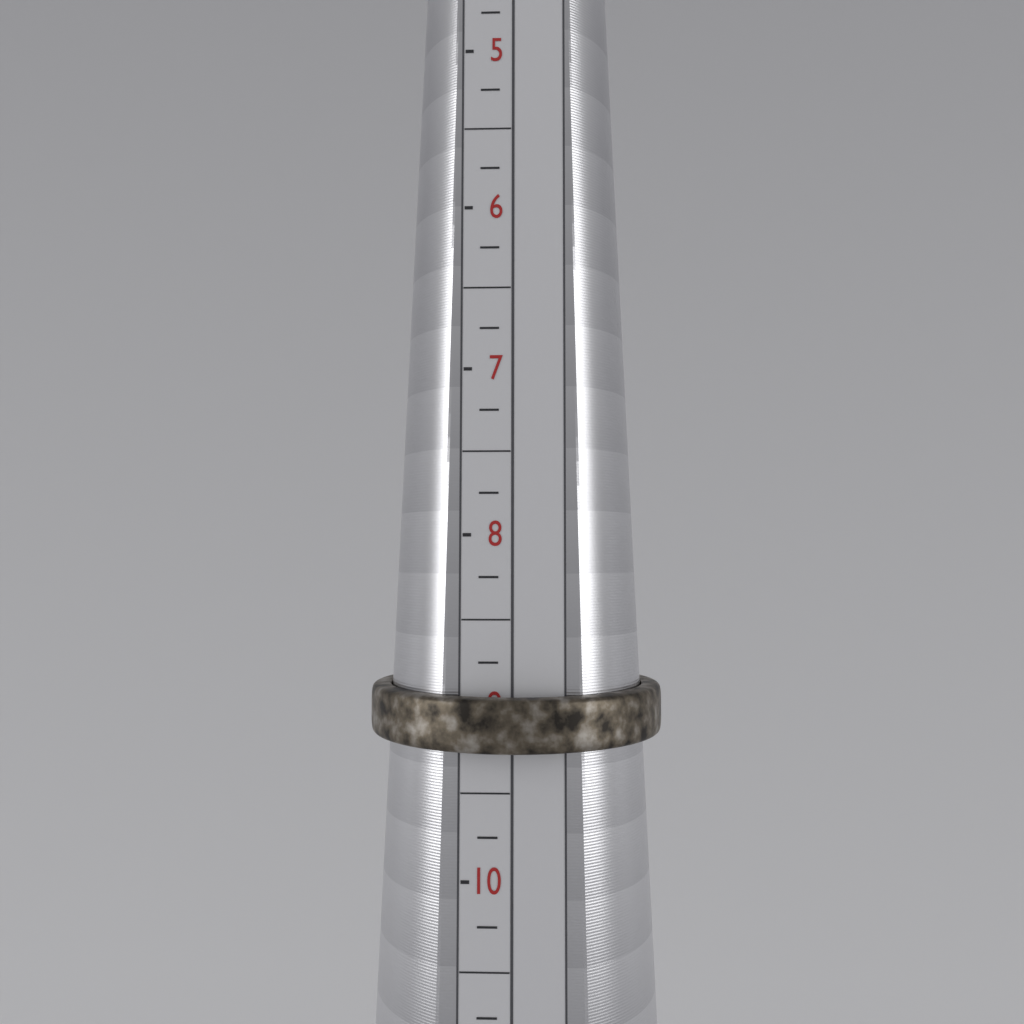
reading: 9.25 (no unit)
